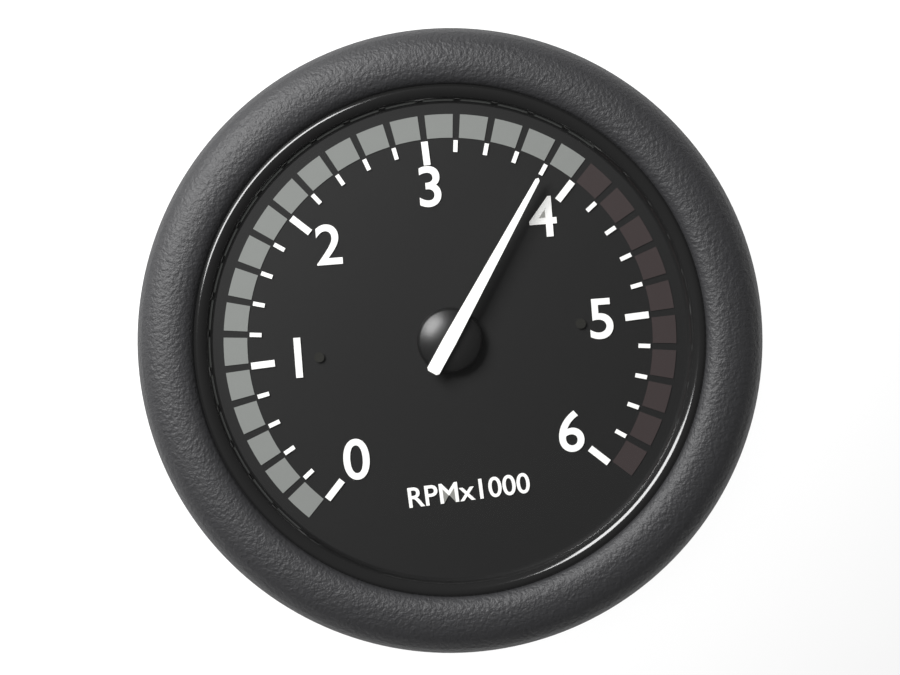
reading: 3800 RPM
